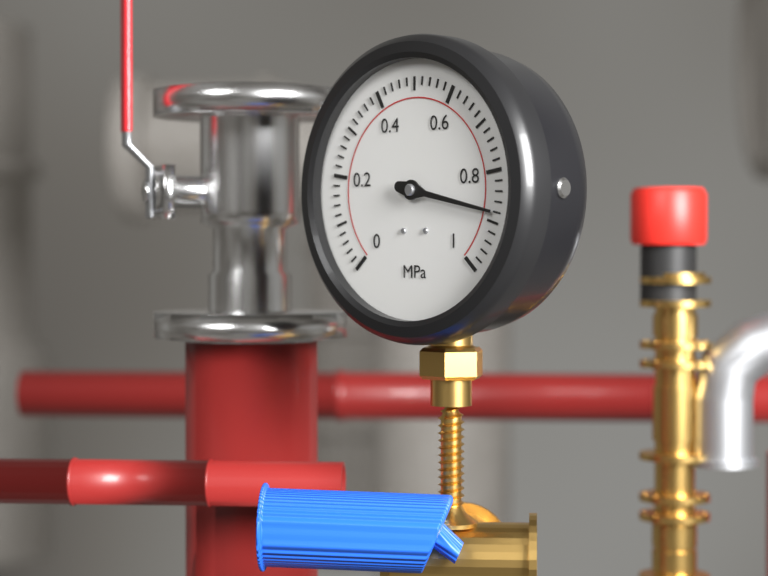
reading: 0.88 MPa
